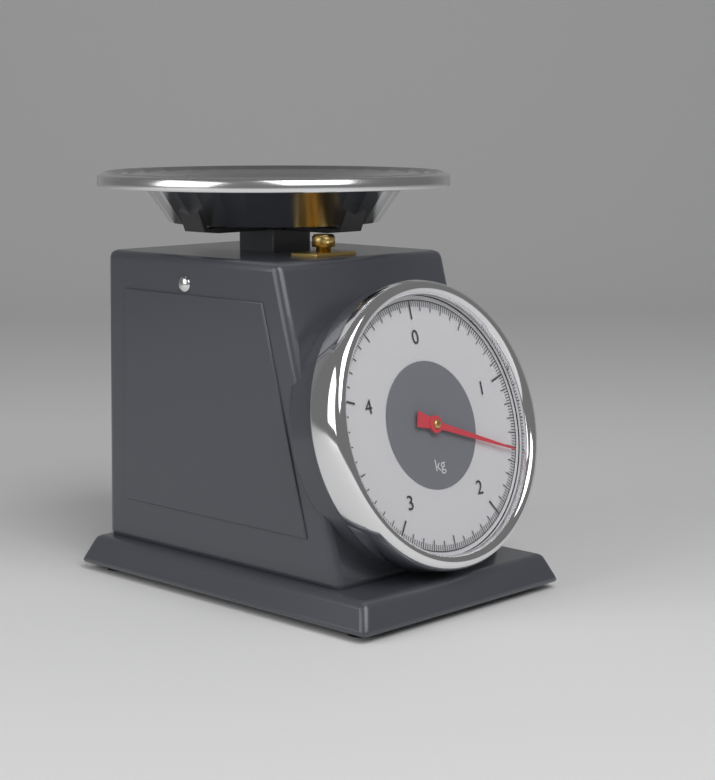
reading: 1.52 kg
